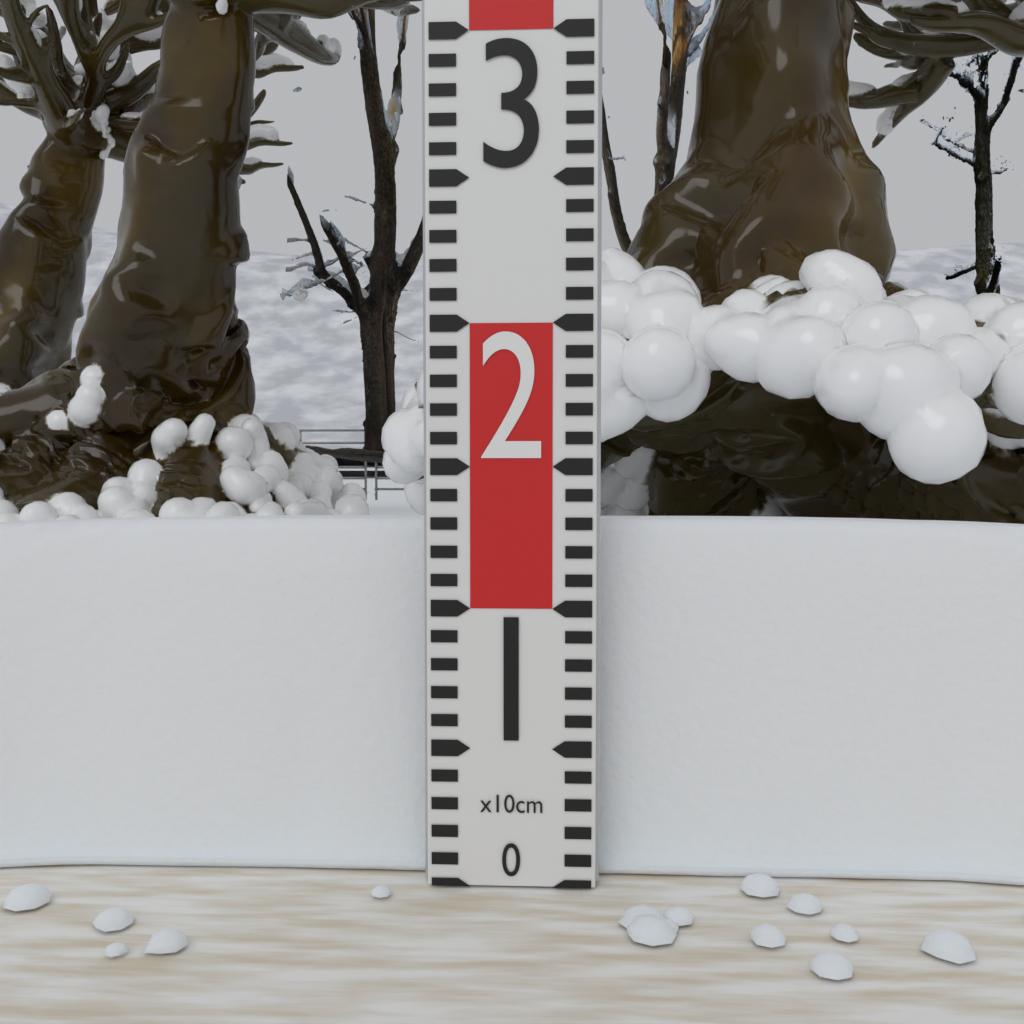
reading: 13 cm
